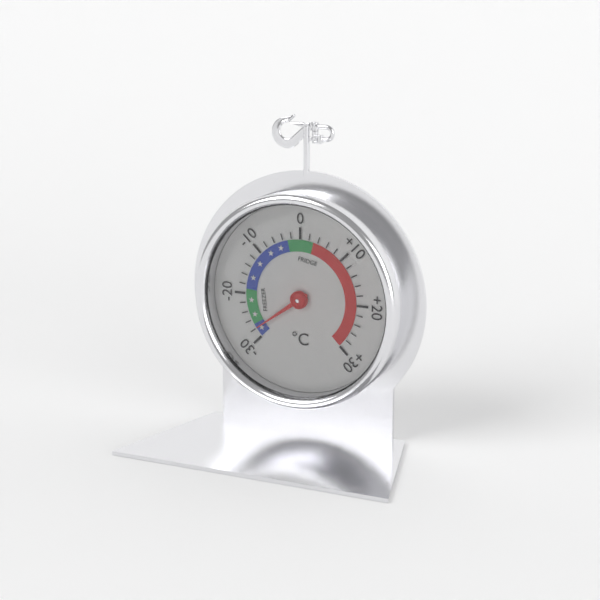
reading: -28 °C
